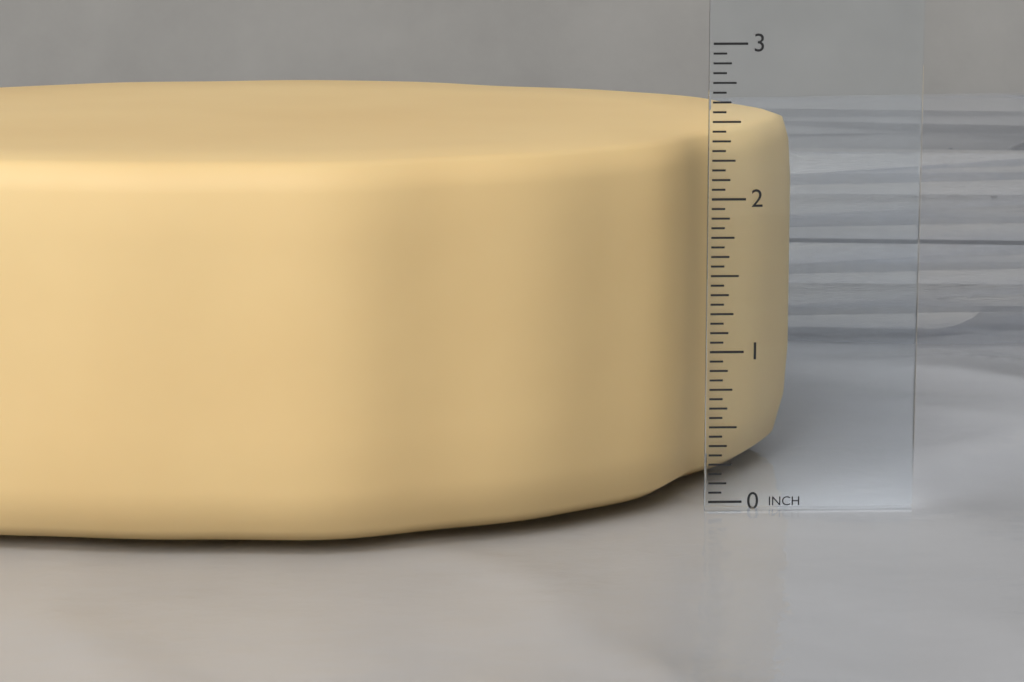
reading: 2.3750 in
